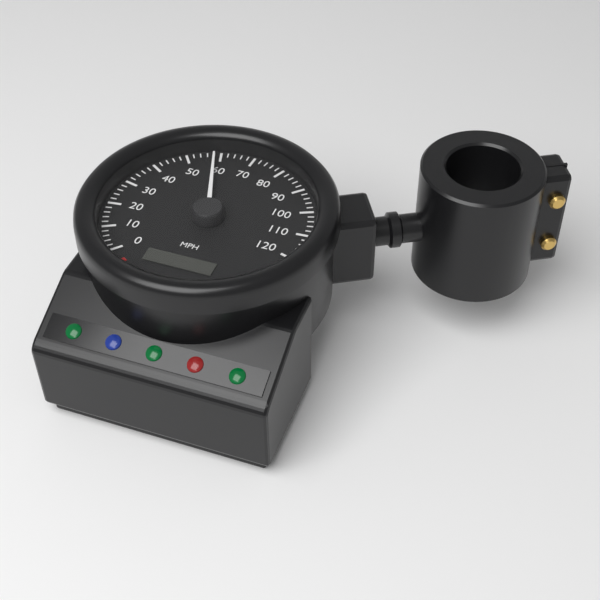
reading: 58 mph
